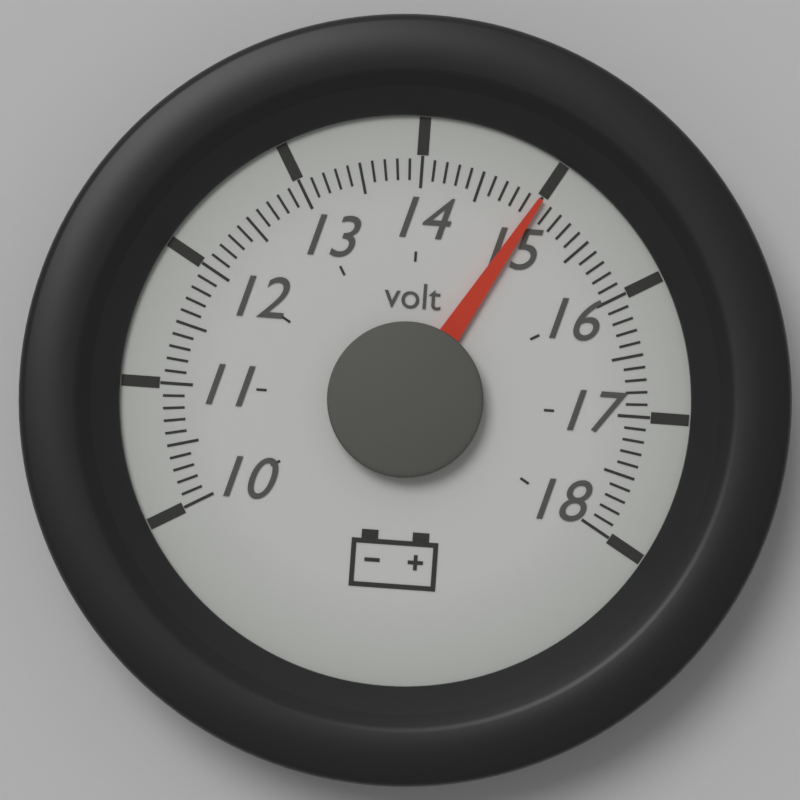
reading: 15.0 volt
